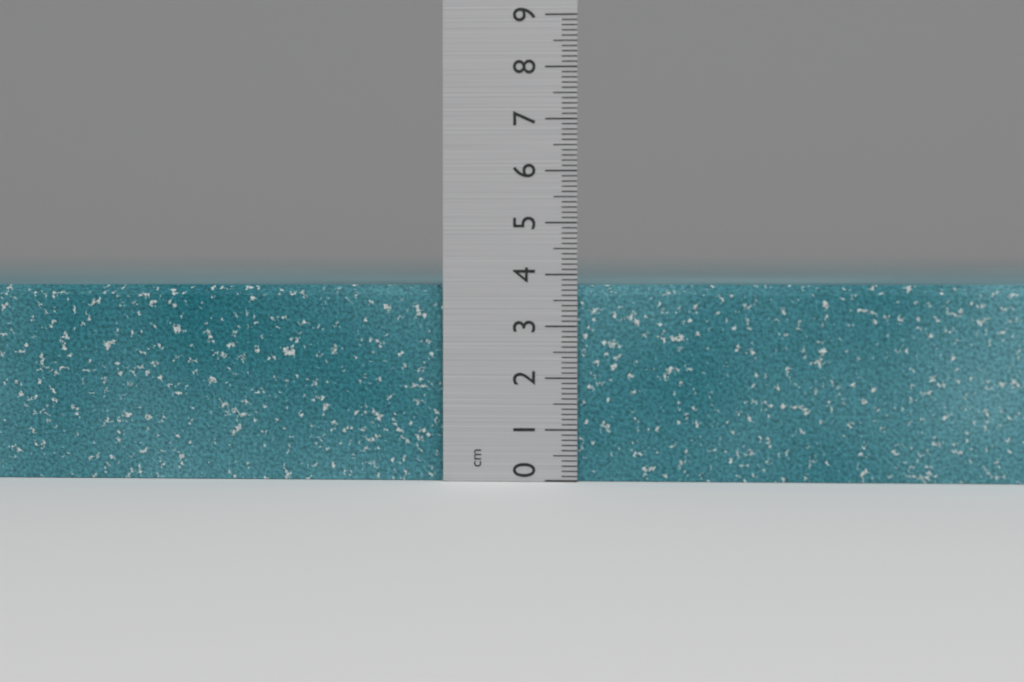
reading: 3.8 cm
